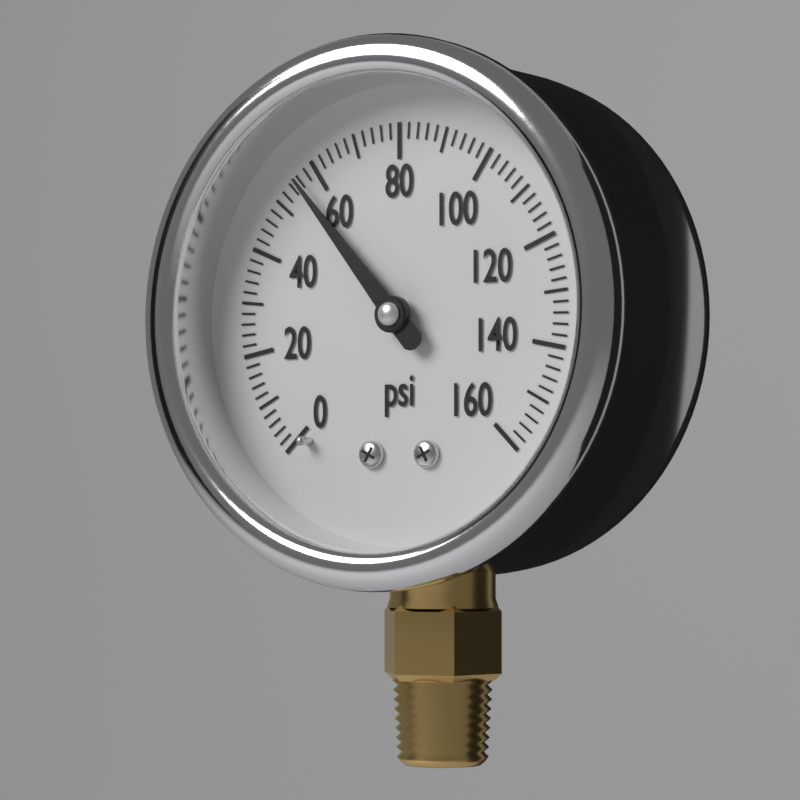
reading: 56 psi
